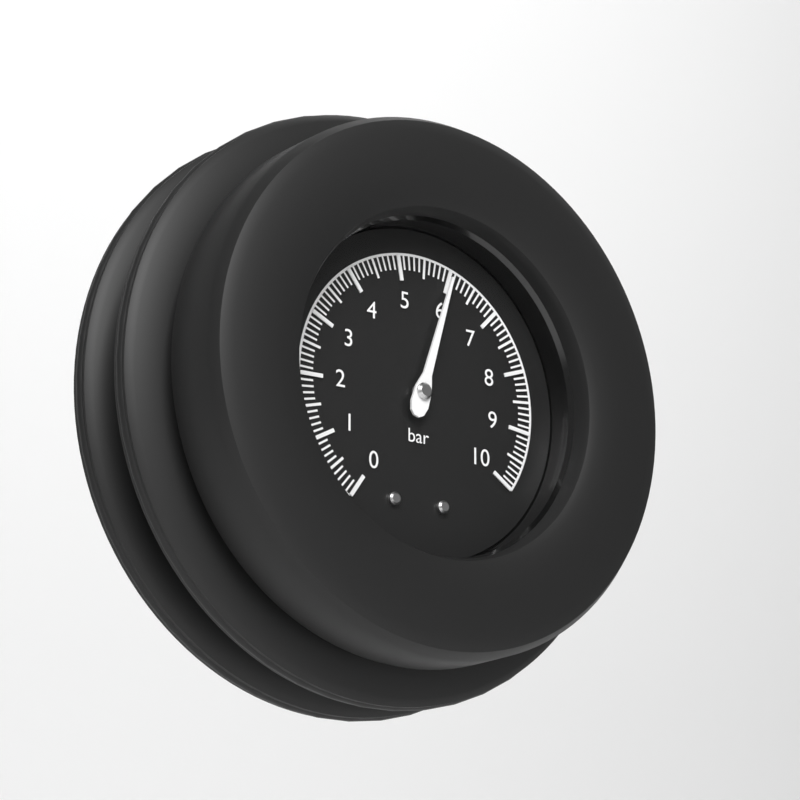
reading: 6.0 bar
